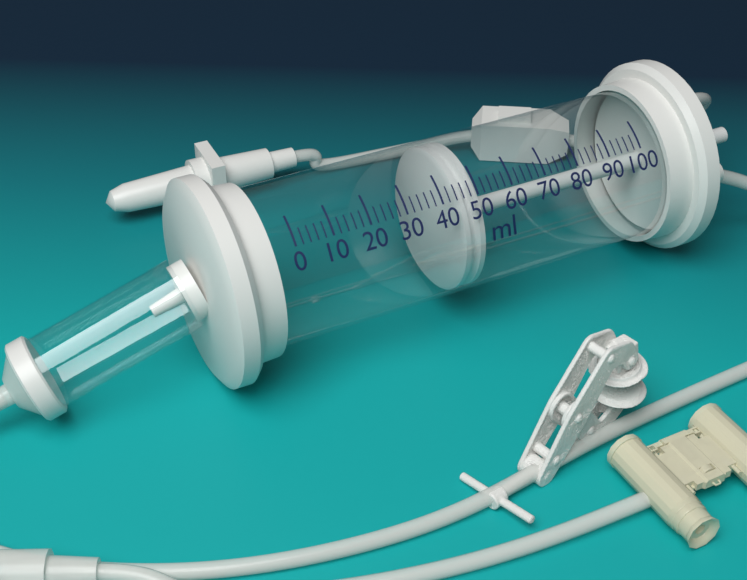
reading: 44 ml
